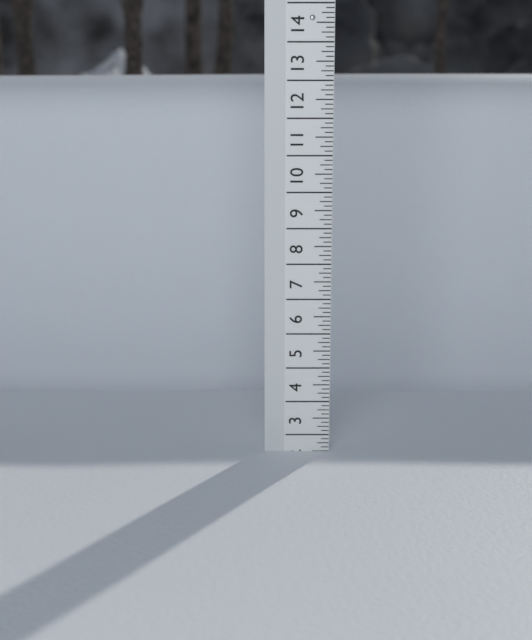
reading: 2.500 (no unit)
